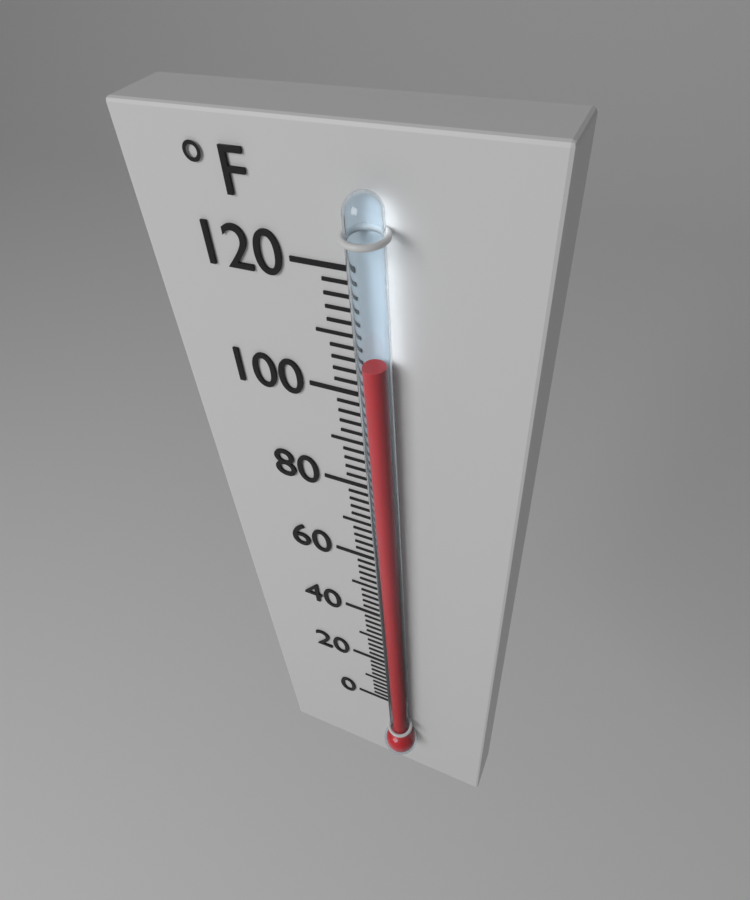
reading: 108 °F
